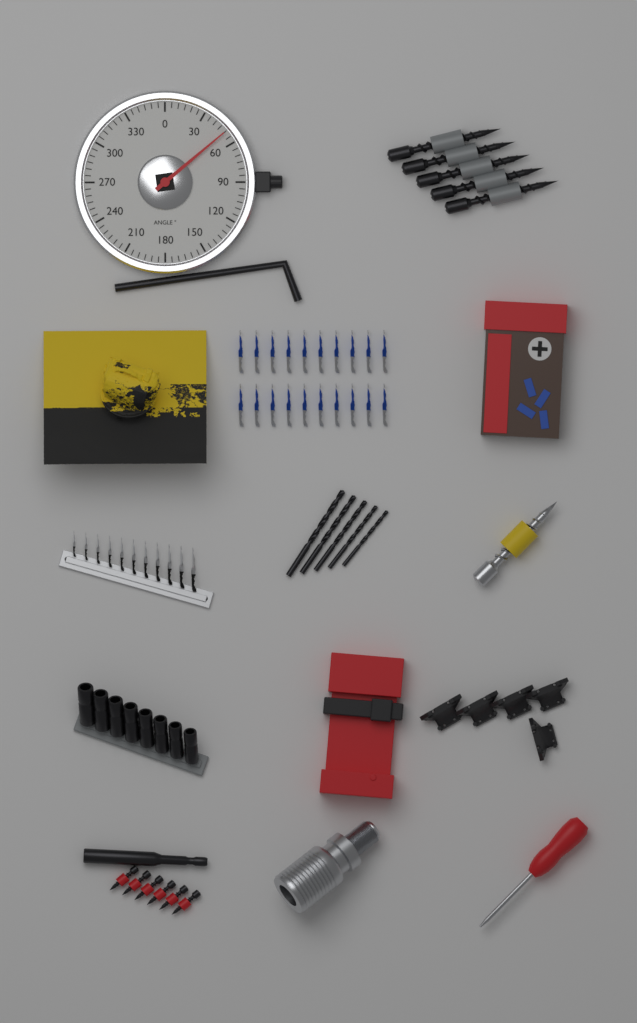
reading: 50 °
